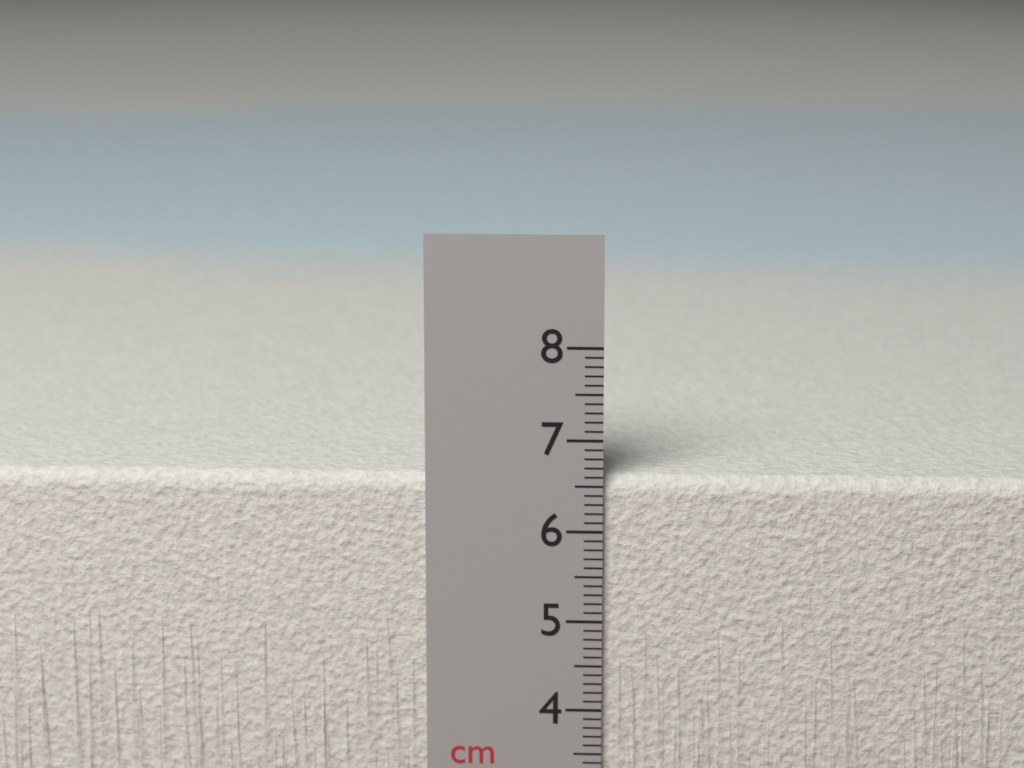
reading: 6.6 cm
